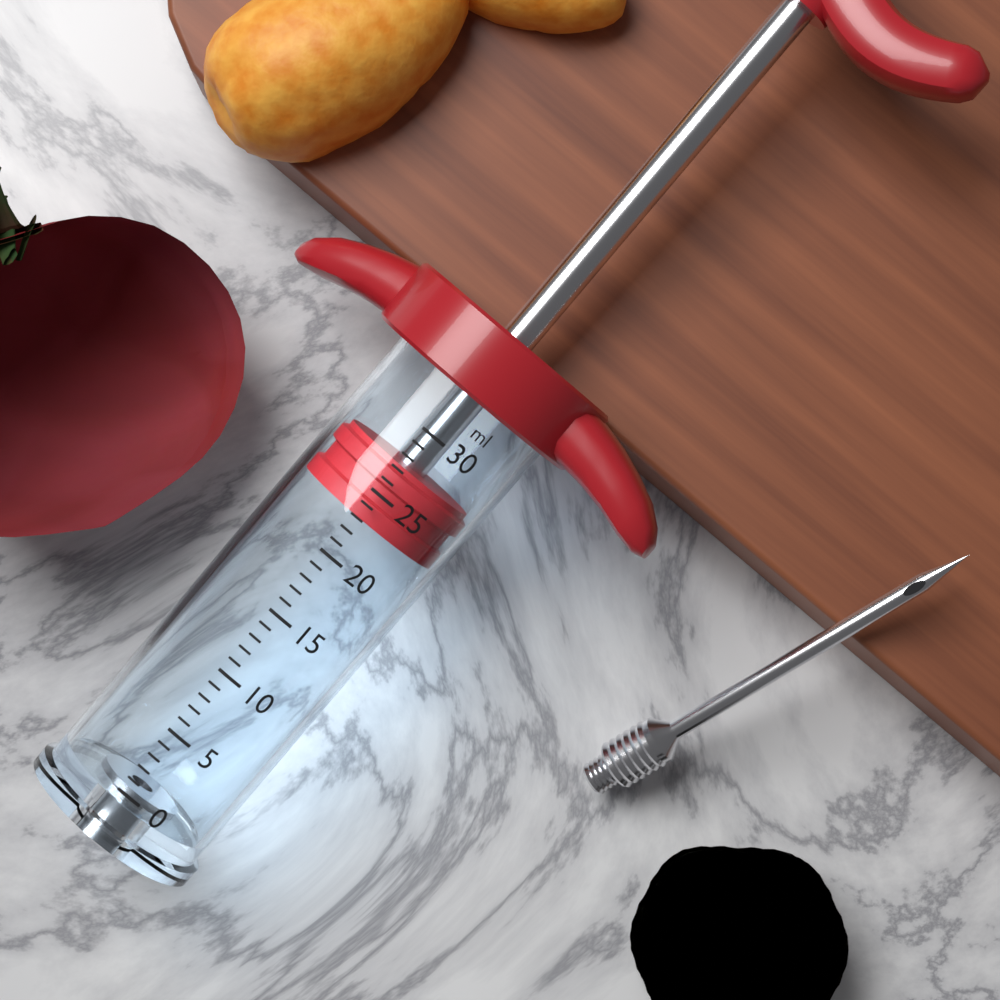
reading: 23 ml
